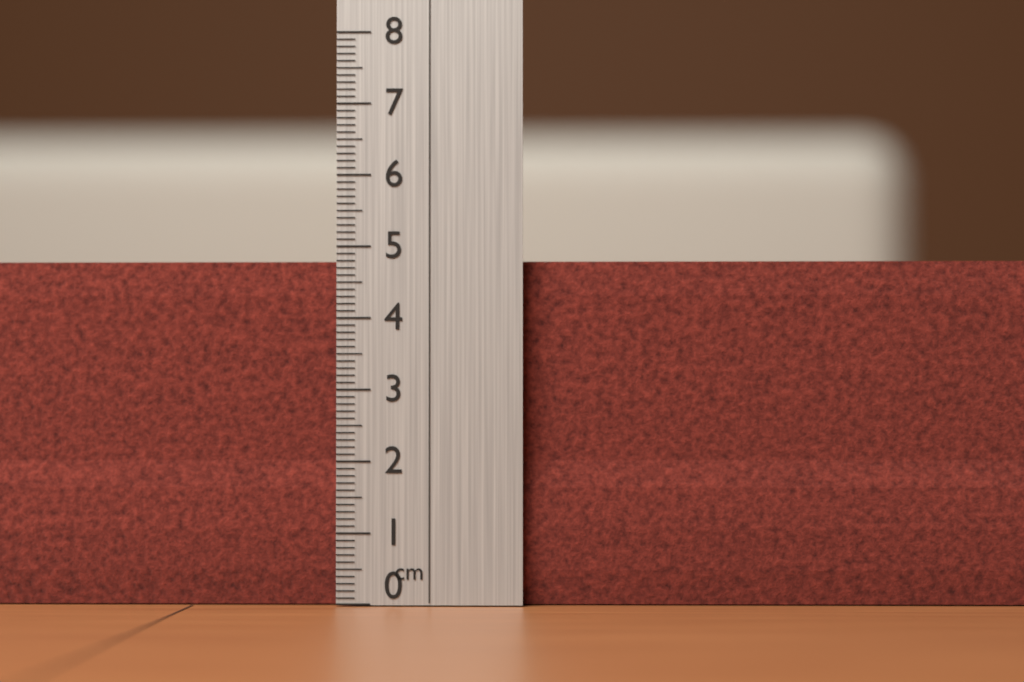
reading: 4.8 cm
